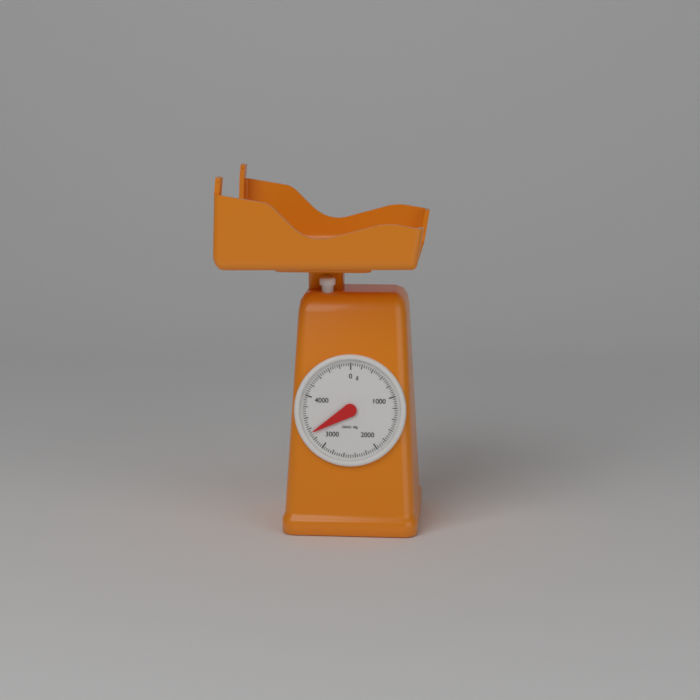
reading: 3320 g
